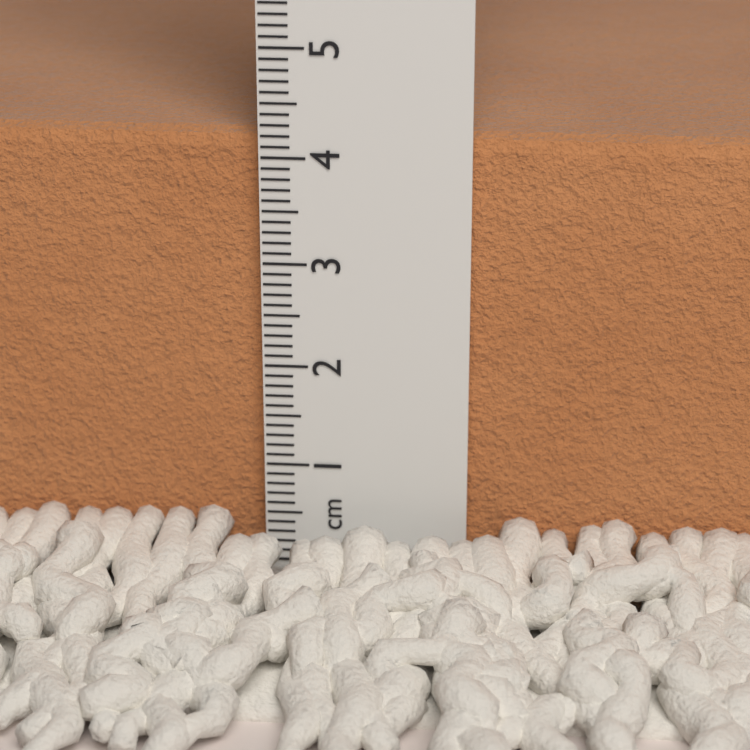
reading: 4.2 cm
